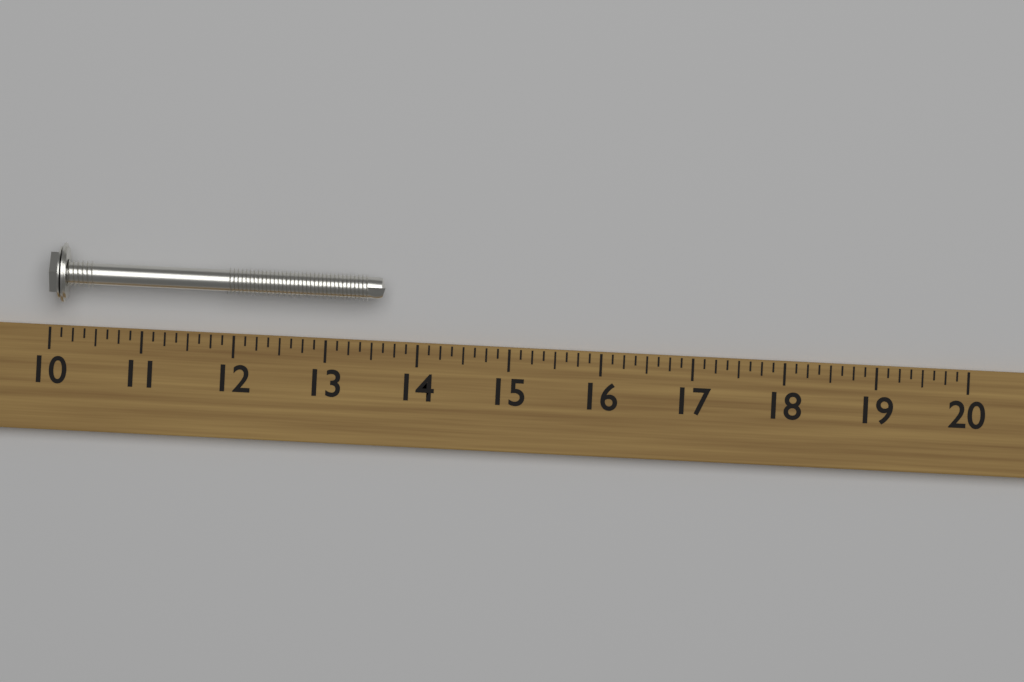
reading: 13.625 (no unit)
